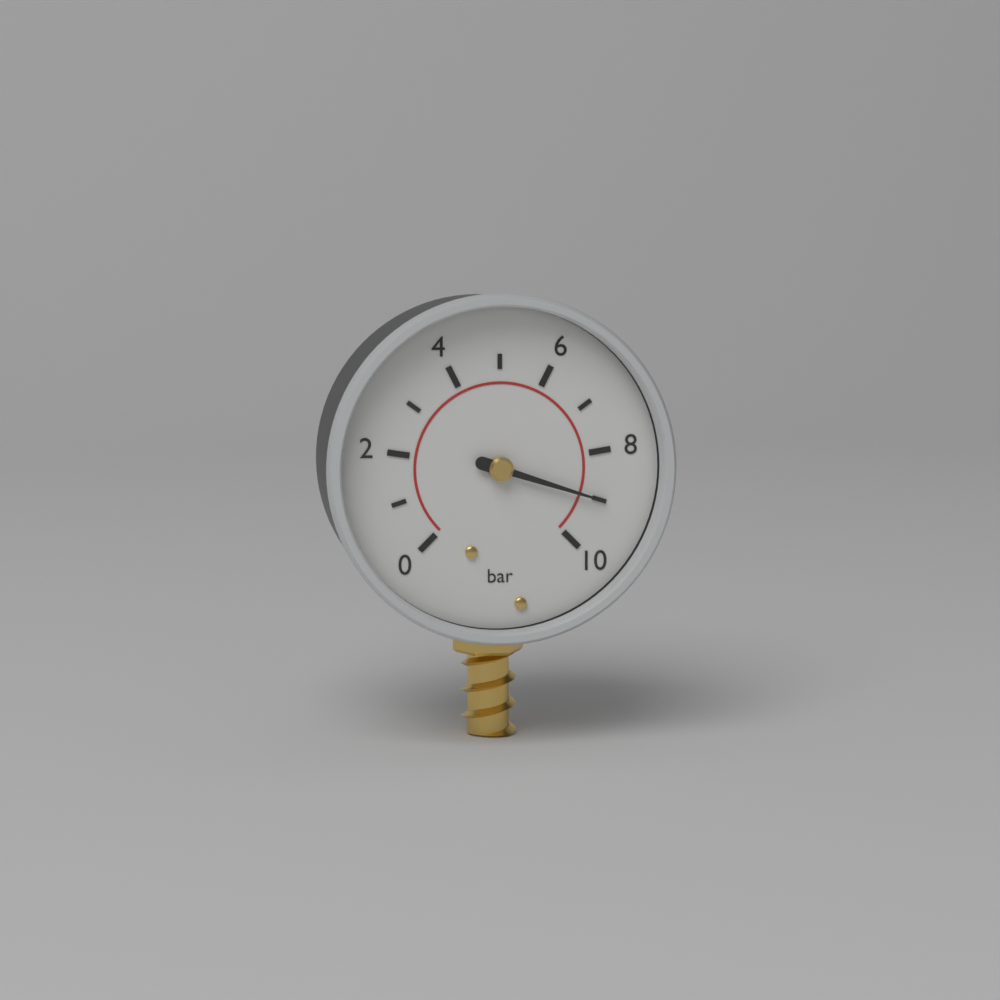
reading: 9 bar
